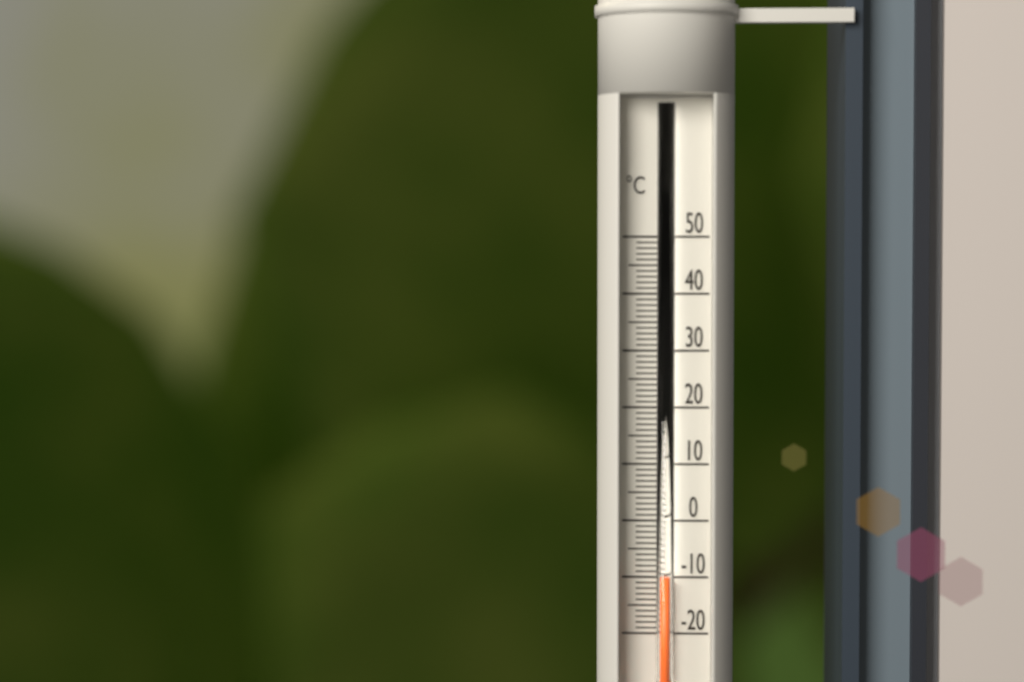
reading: -10 °C
